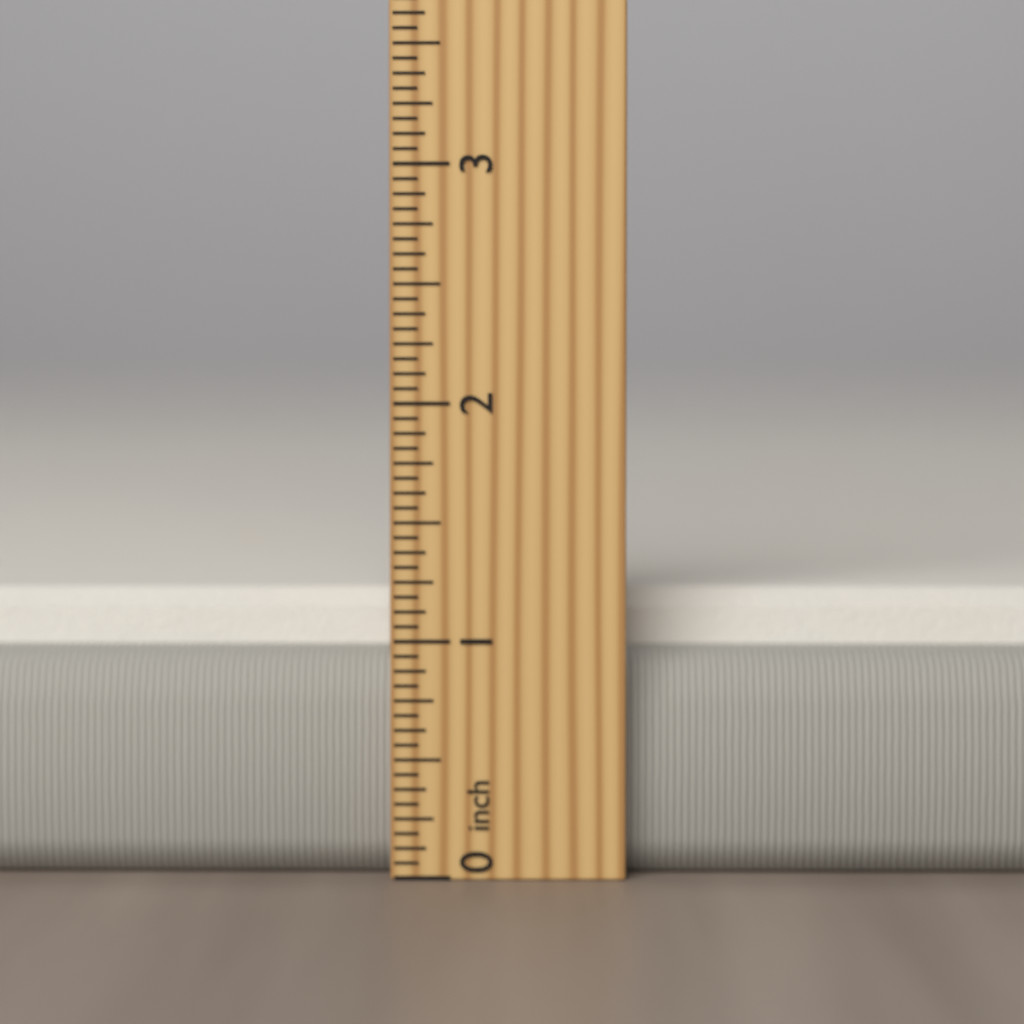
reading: 1.1875 inch
